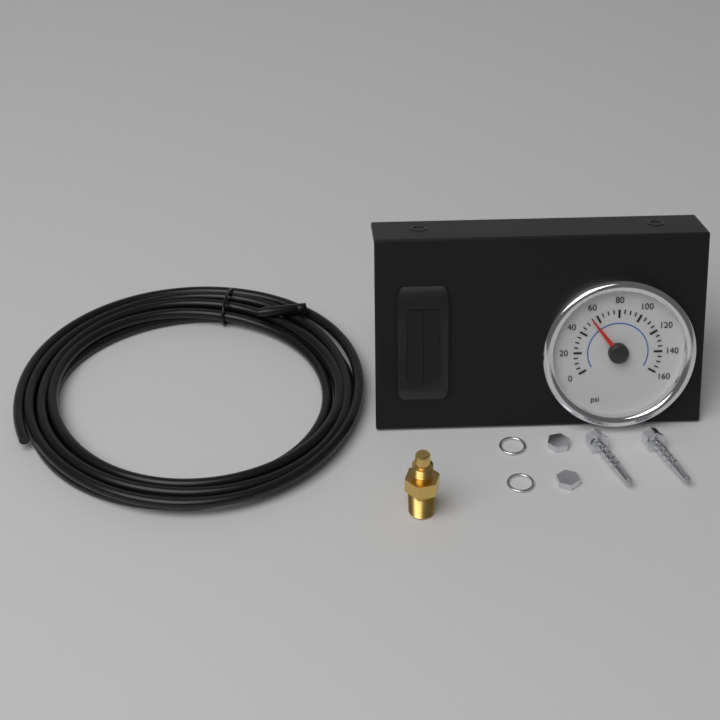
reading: 55 psi
